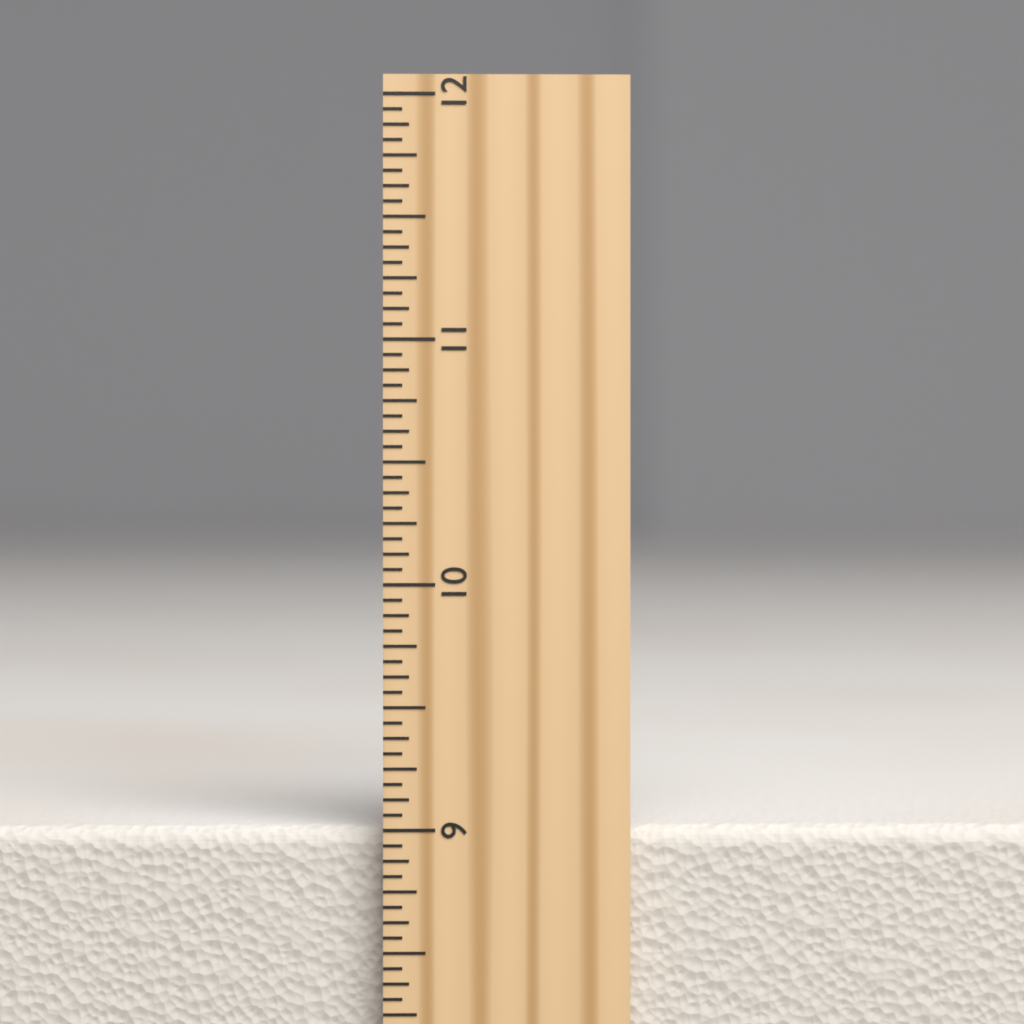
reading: 9.0000 inch
